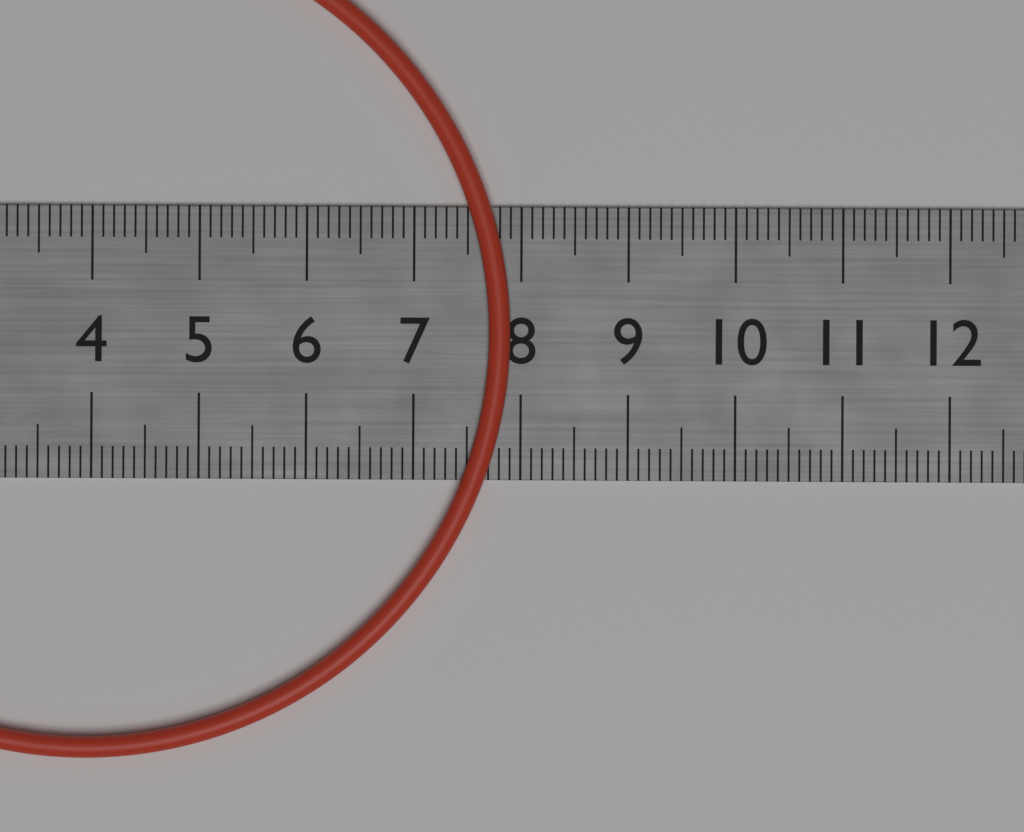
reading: 7.9 cm
